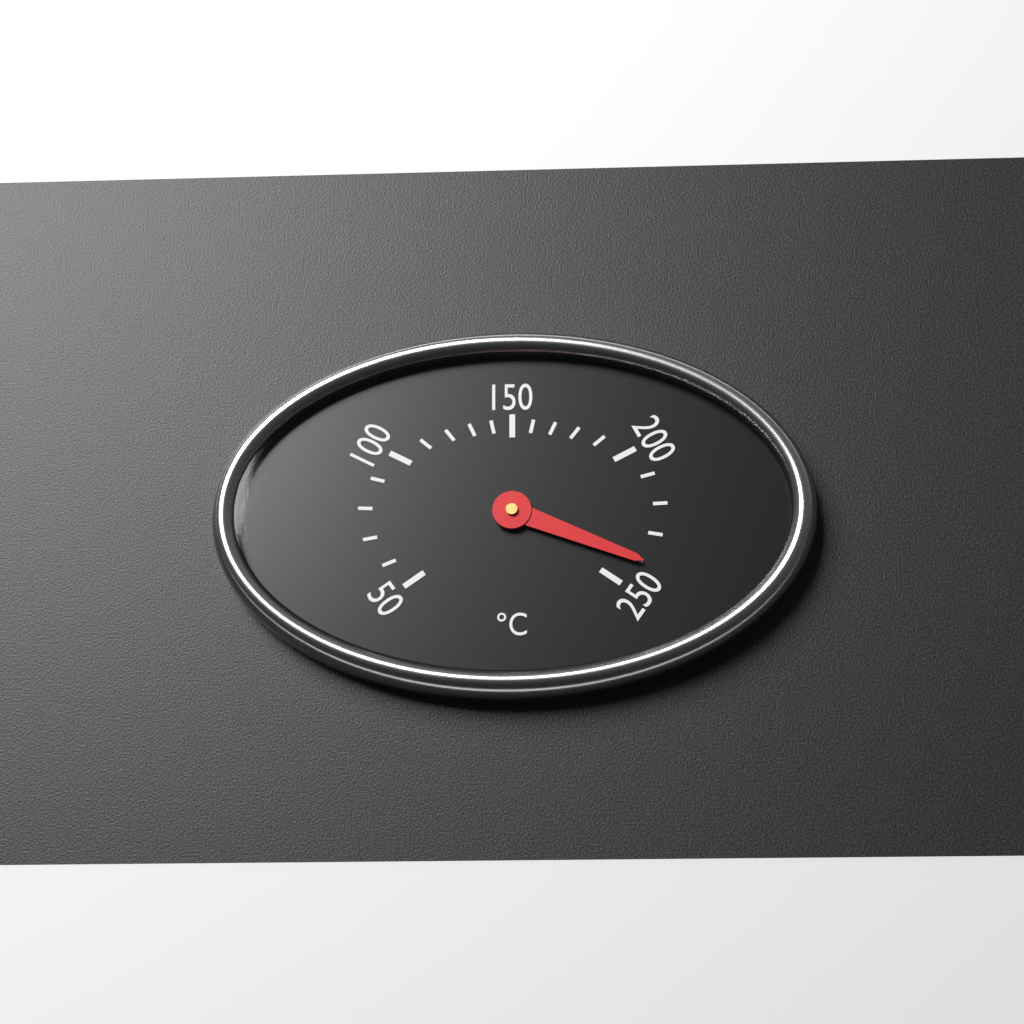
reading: 240 °C
